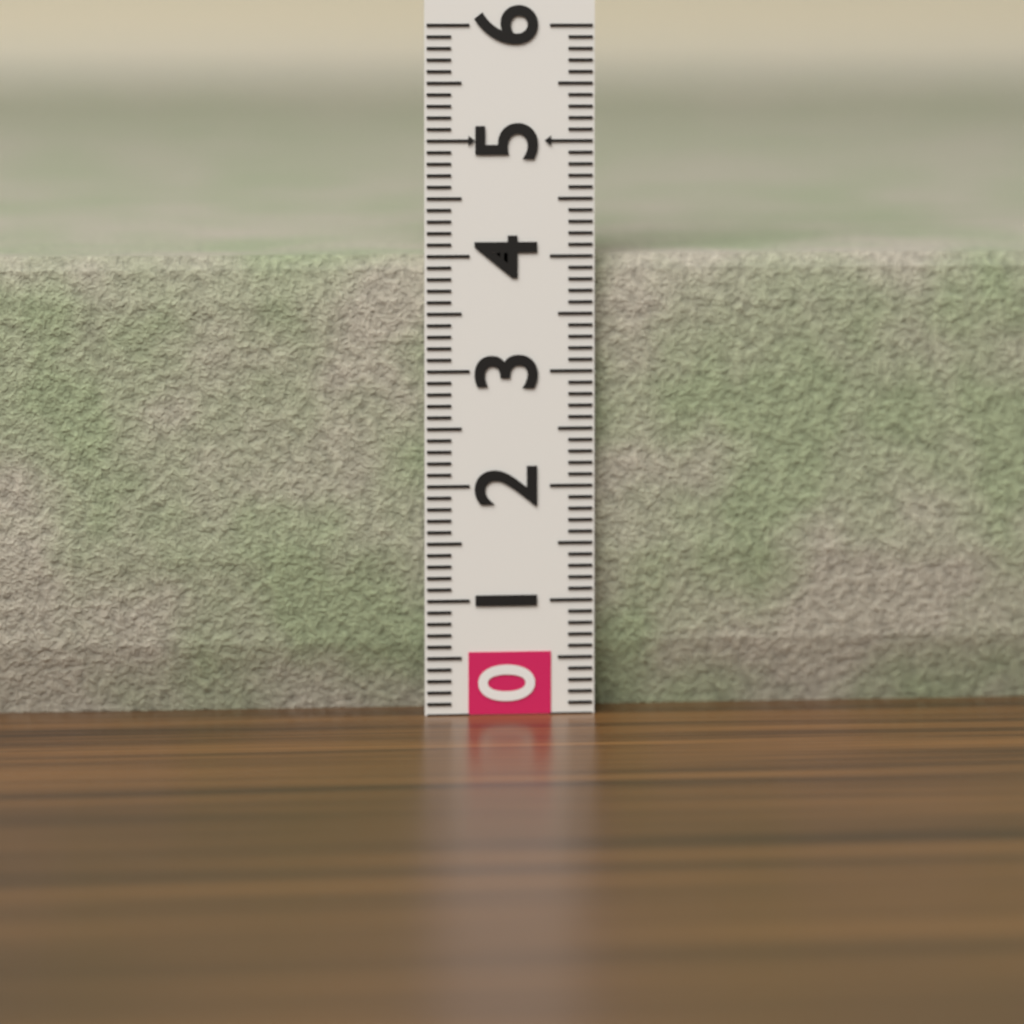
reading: 4.0 (no unit)
